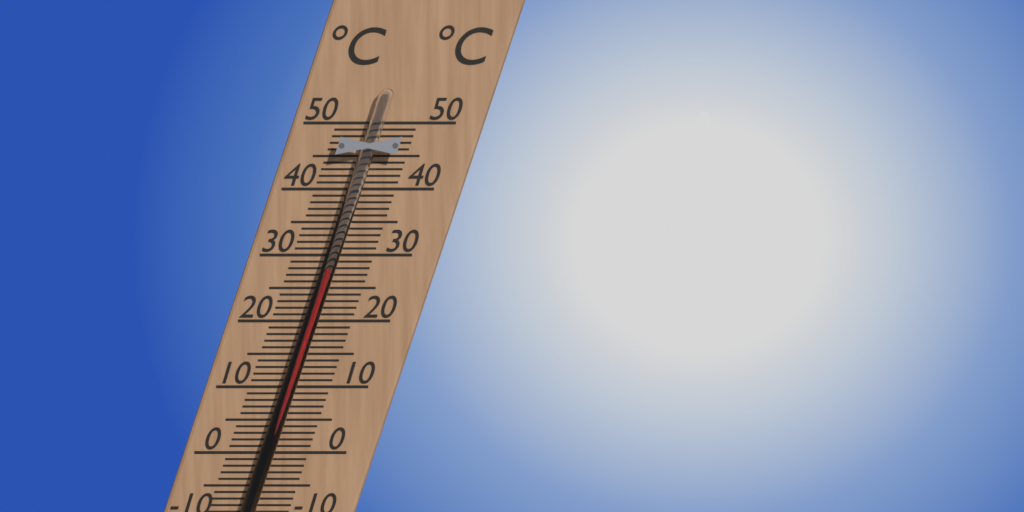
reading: 28 °C
